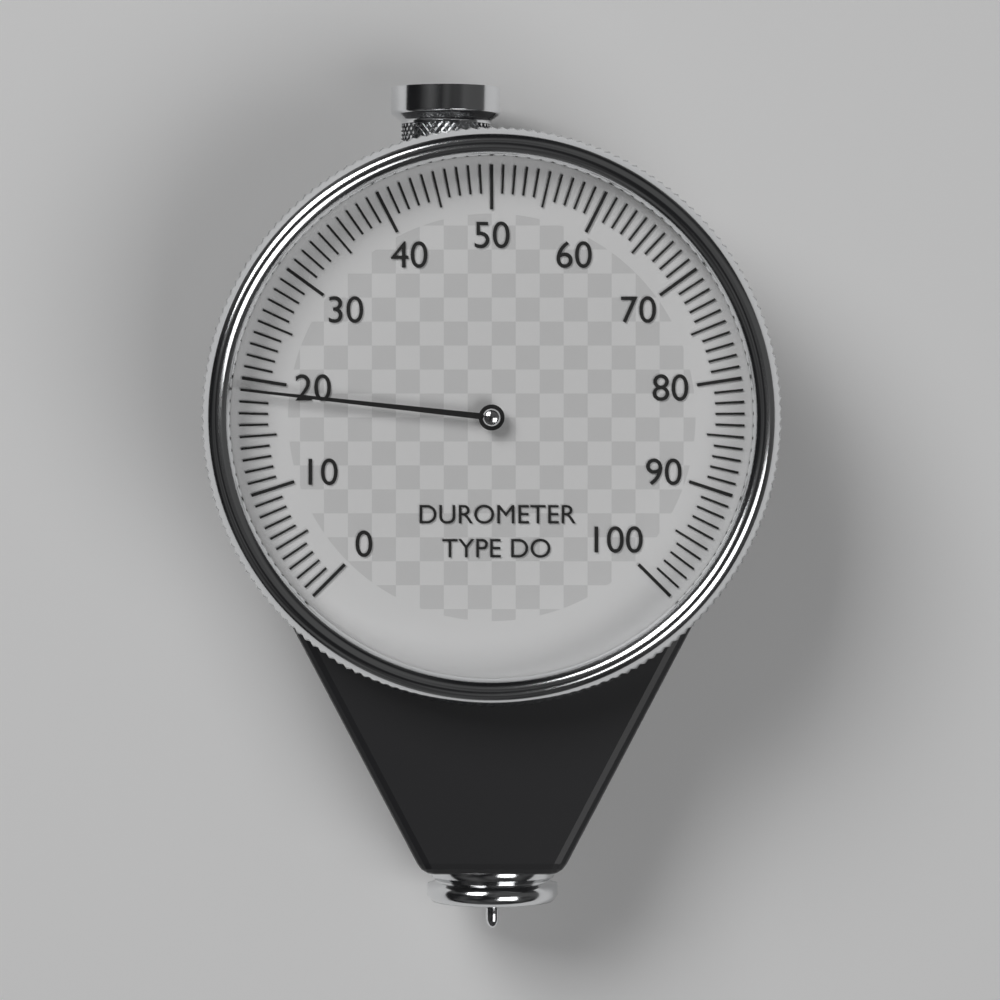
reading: 19 (no unit)
